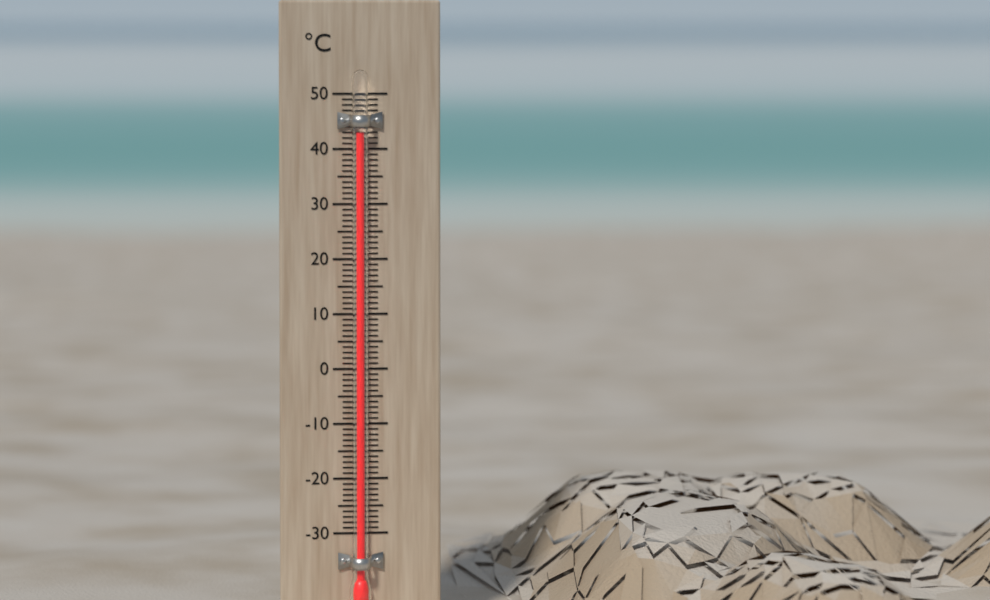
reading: 43 °C
